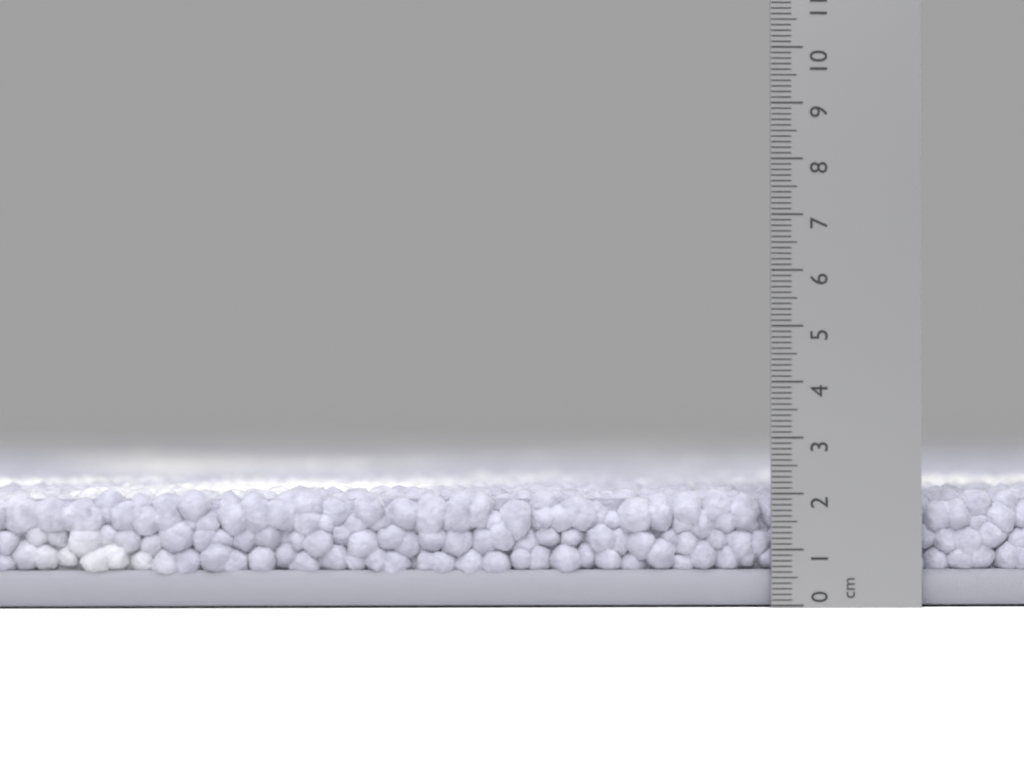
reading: 2.1 cm
